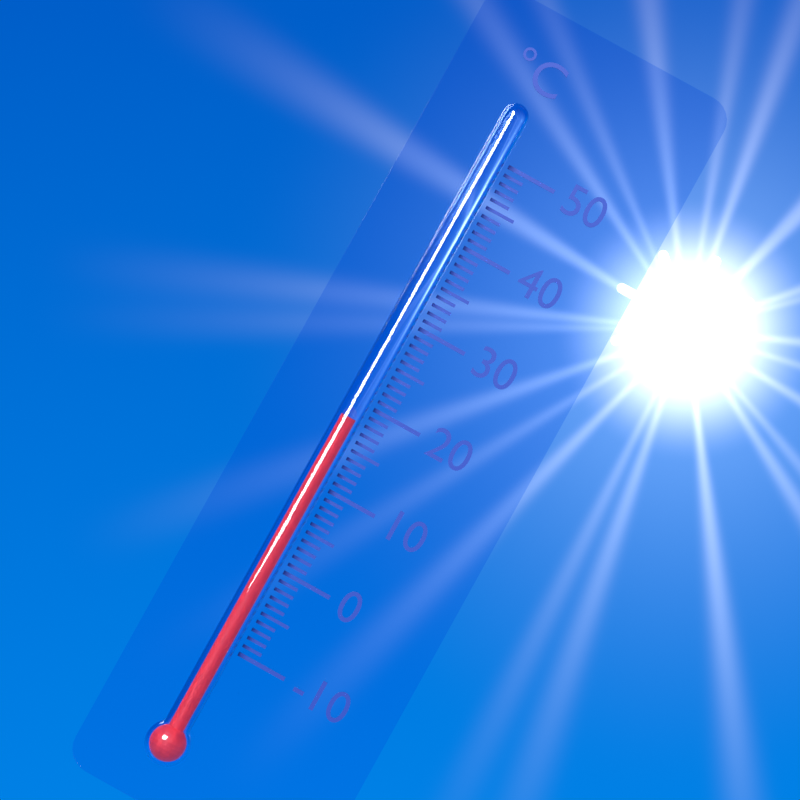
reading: 18 °C
